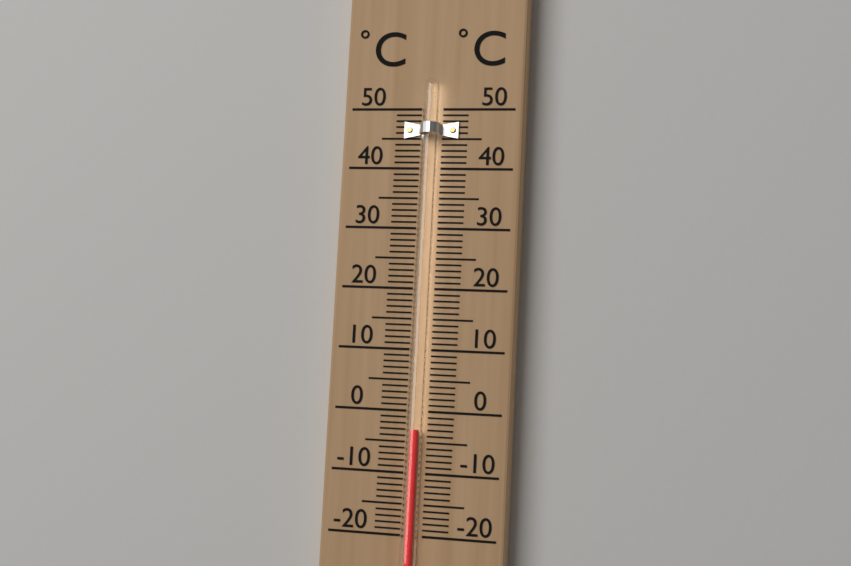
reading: -3 °C
